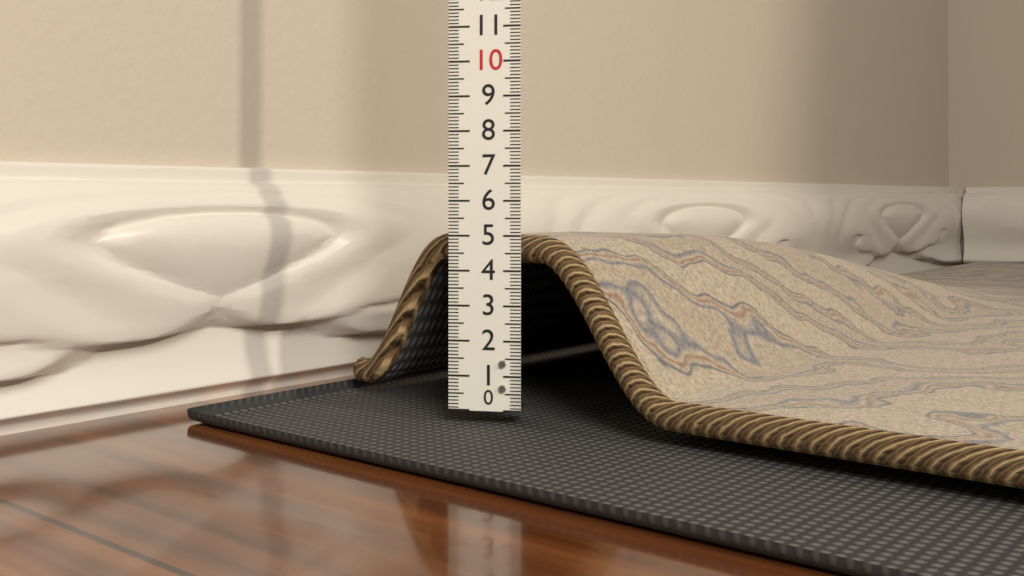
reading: 5.0 (no unit)
